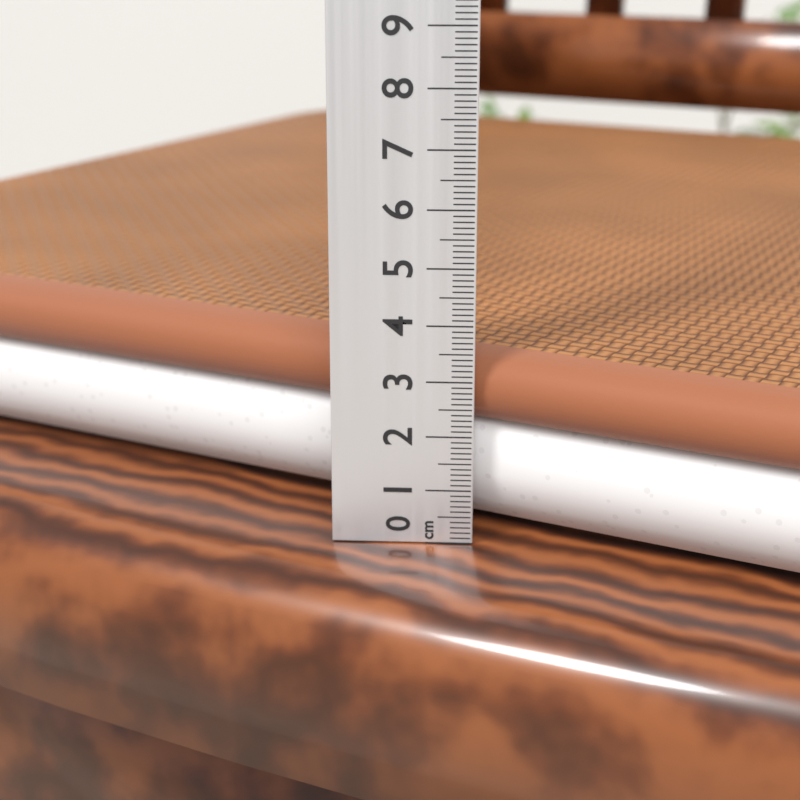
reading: 3.4 cm
